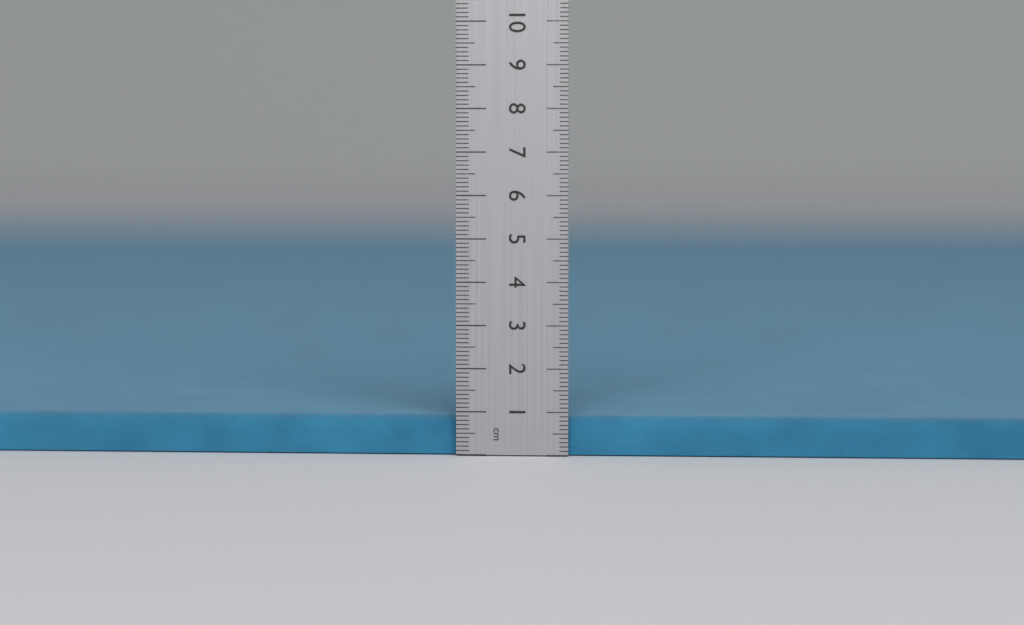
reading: 0.9 cm
